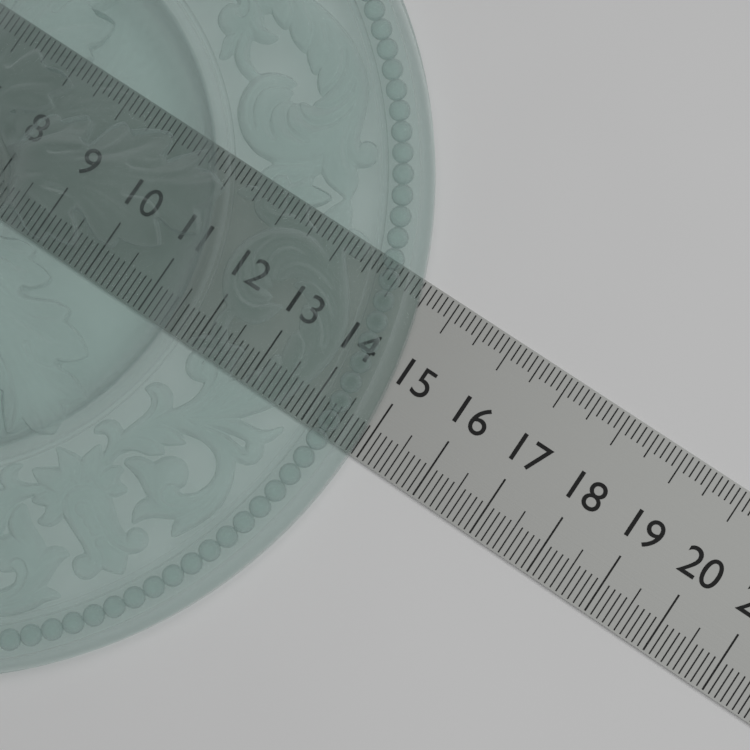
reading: 14.9 (no unit)
